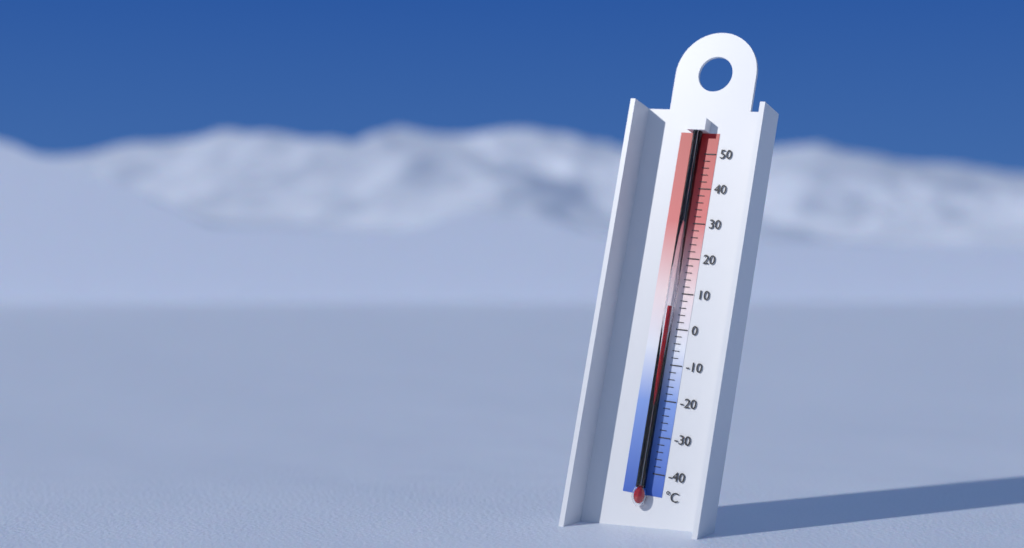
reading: 6 °C
